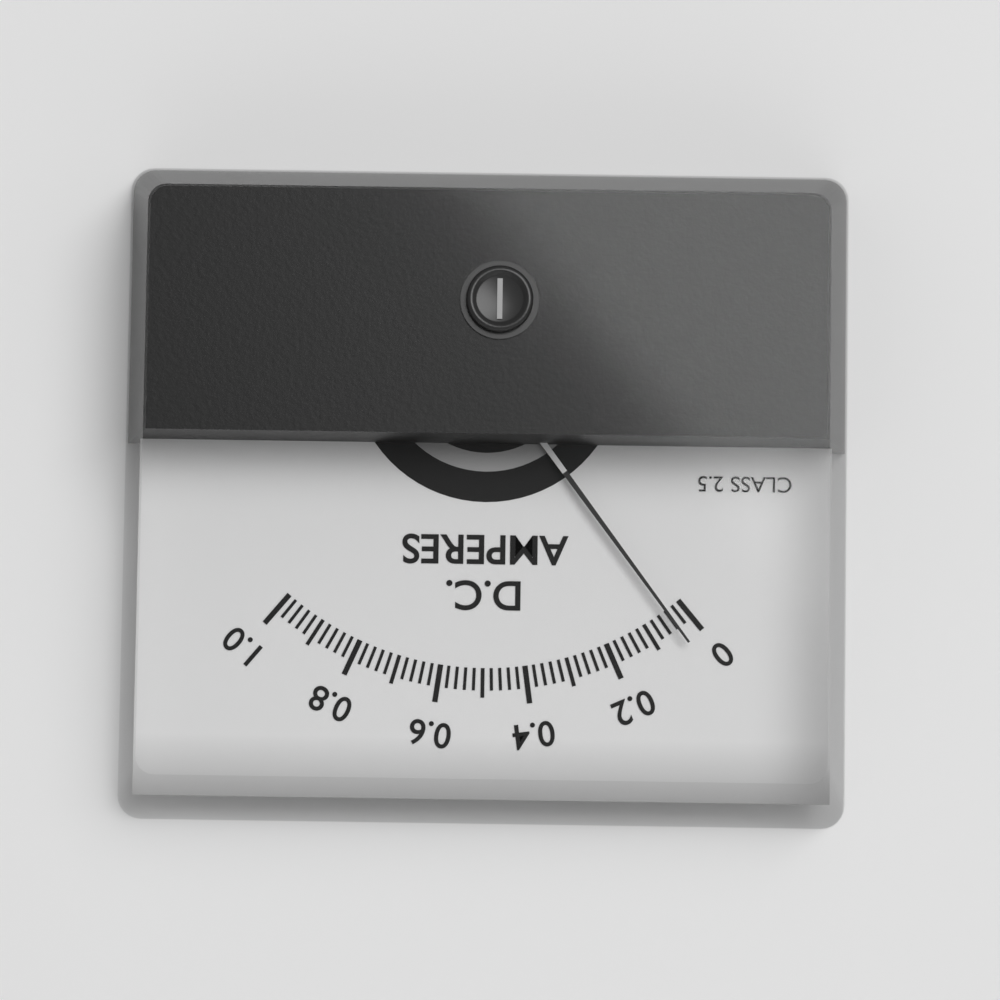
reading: 0.04 A
